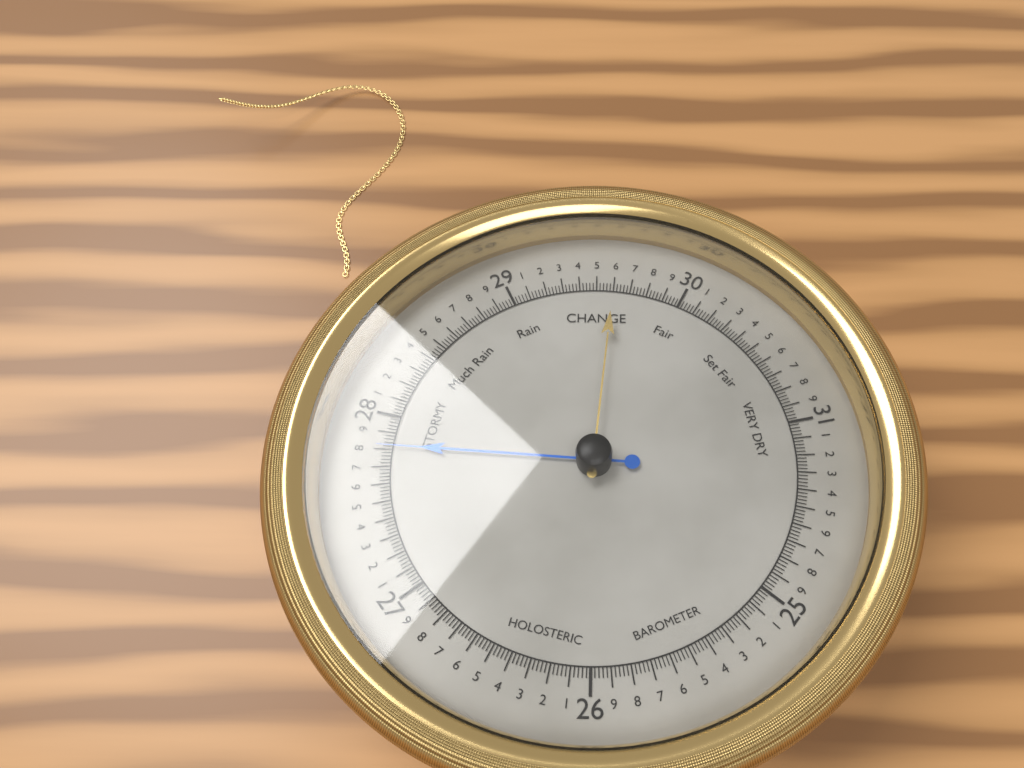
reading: 27.82 (no unit)
